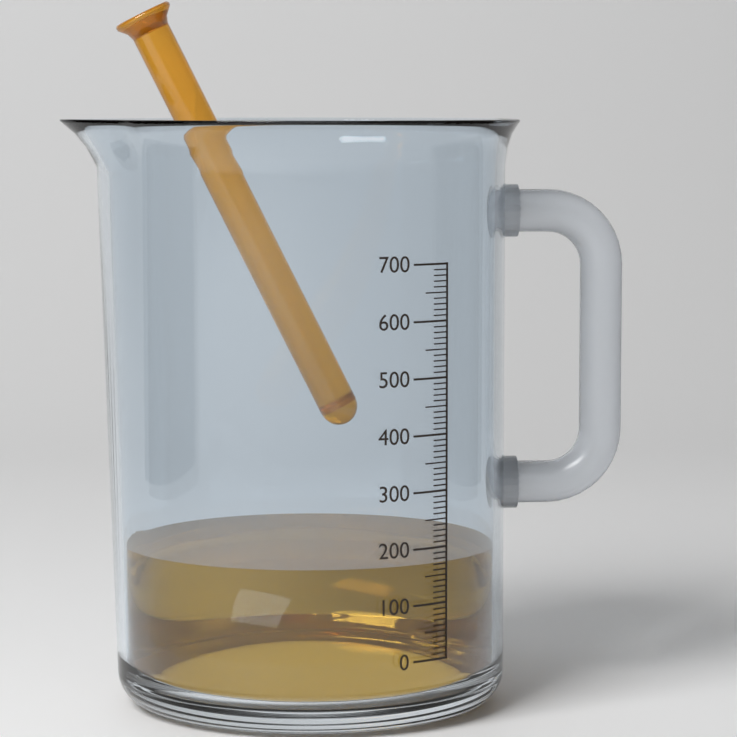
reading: 170 (no unit)
